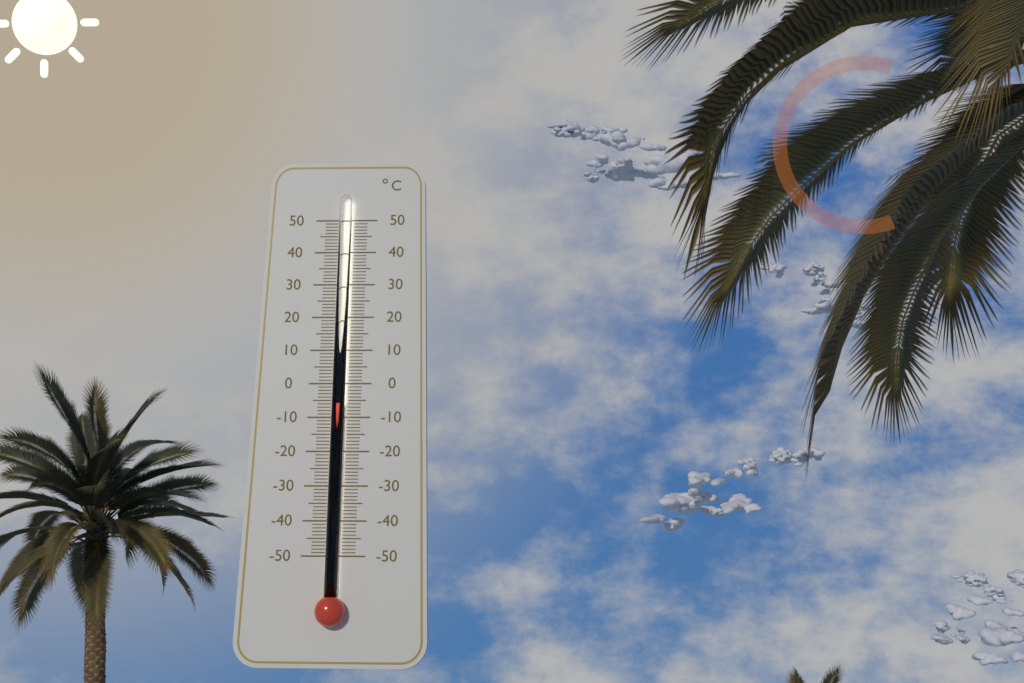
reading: -6 °C
